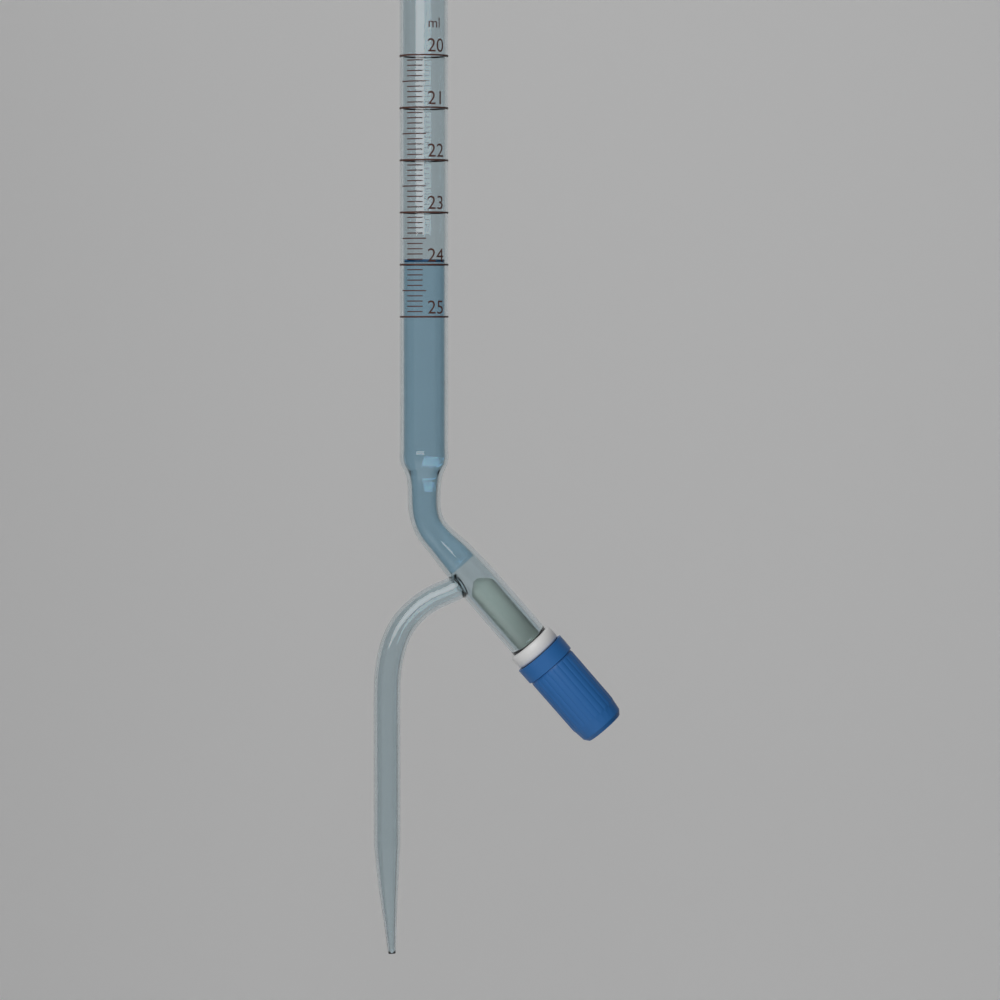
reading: 23.9 ml
